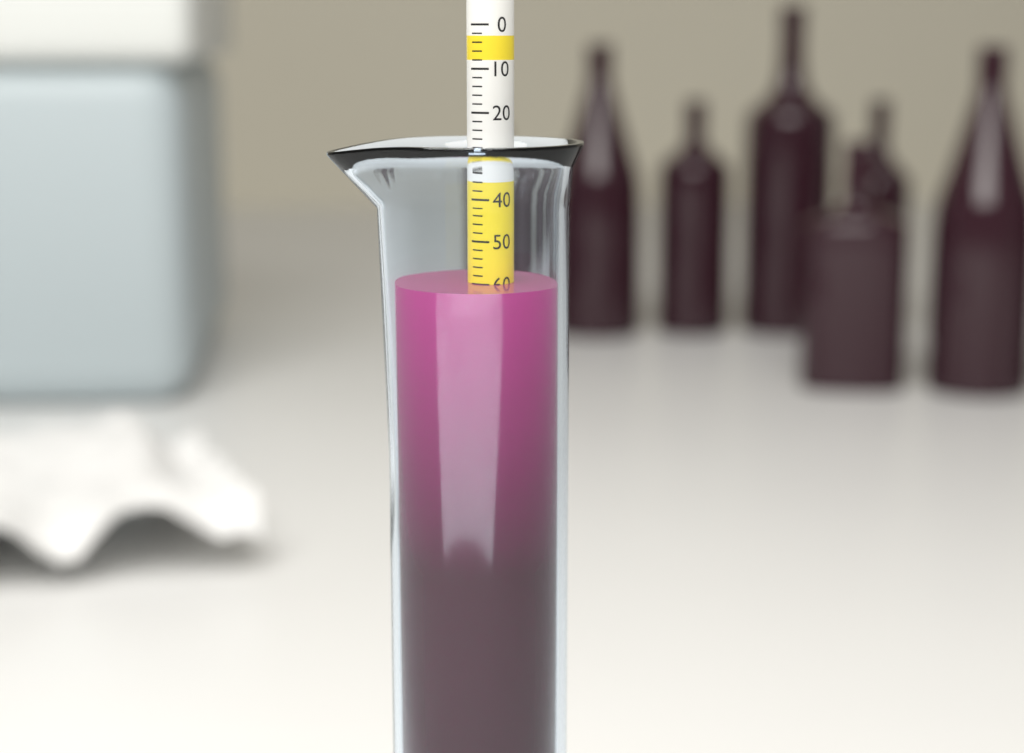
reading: 60 (no unit)
